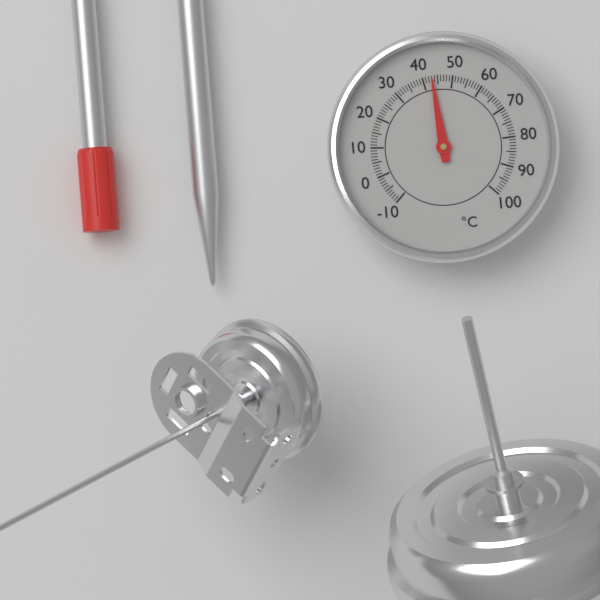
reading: 43 °C
